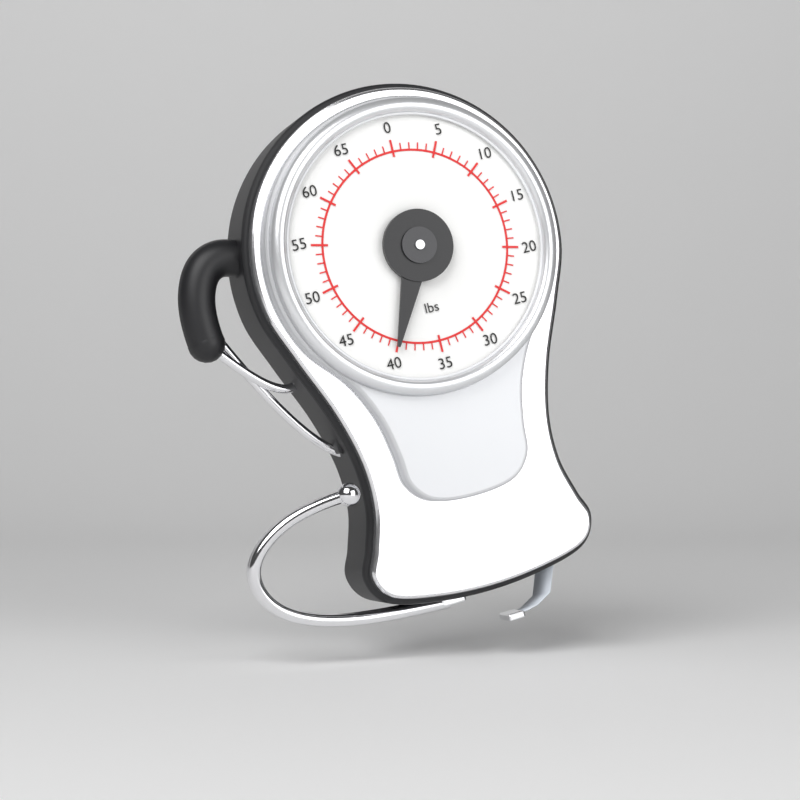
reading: 40 lbs
